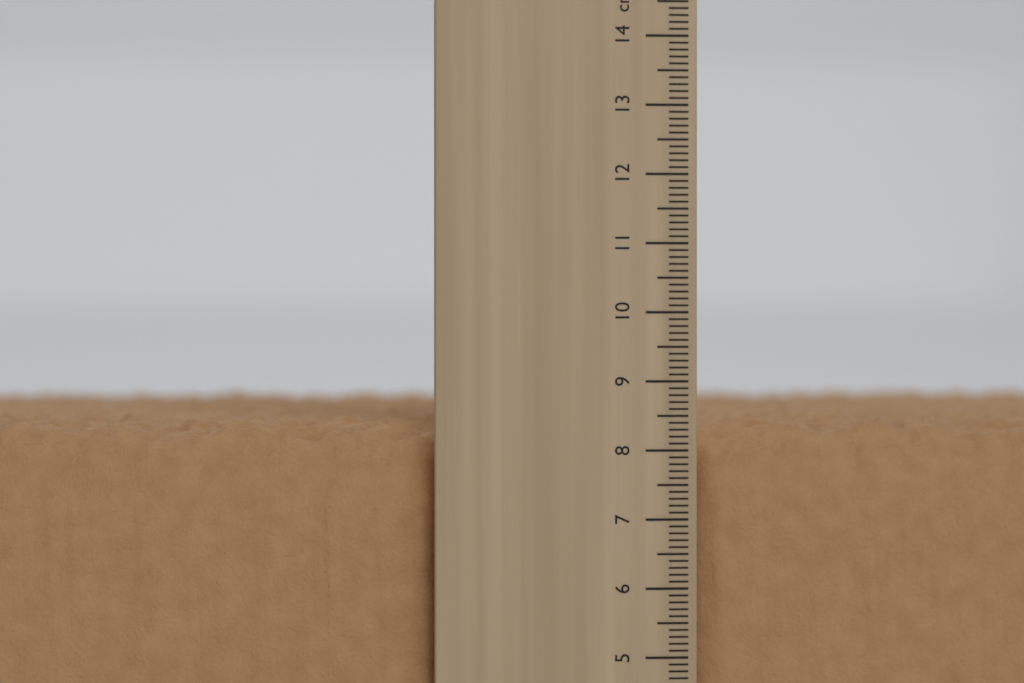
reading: 8.5 cm
